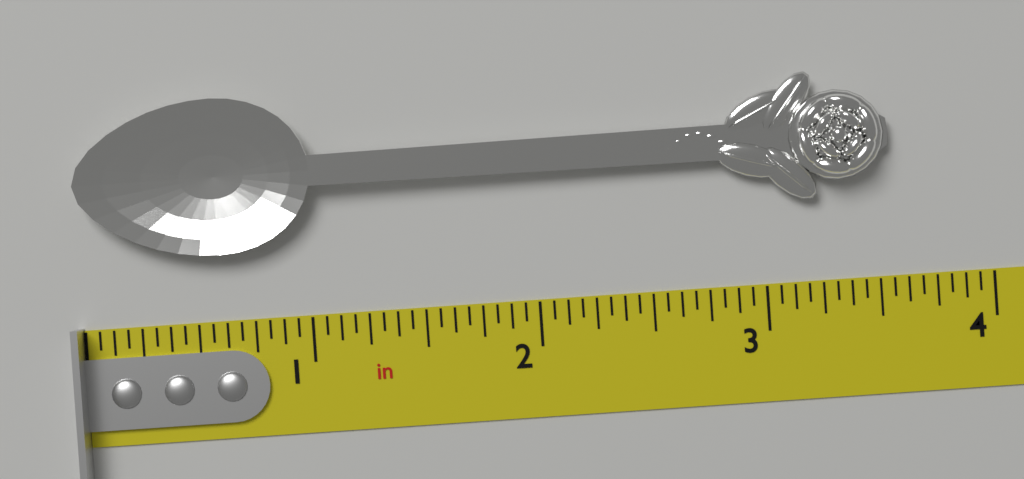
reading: 3.5625 in
